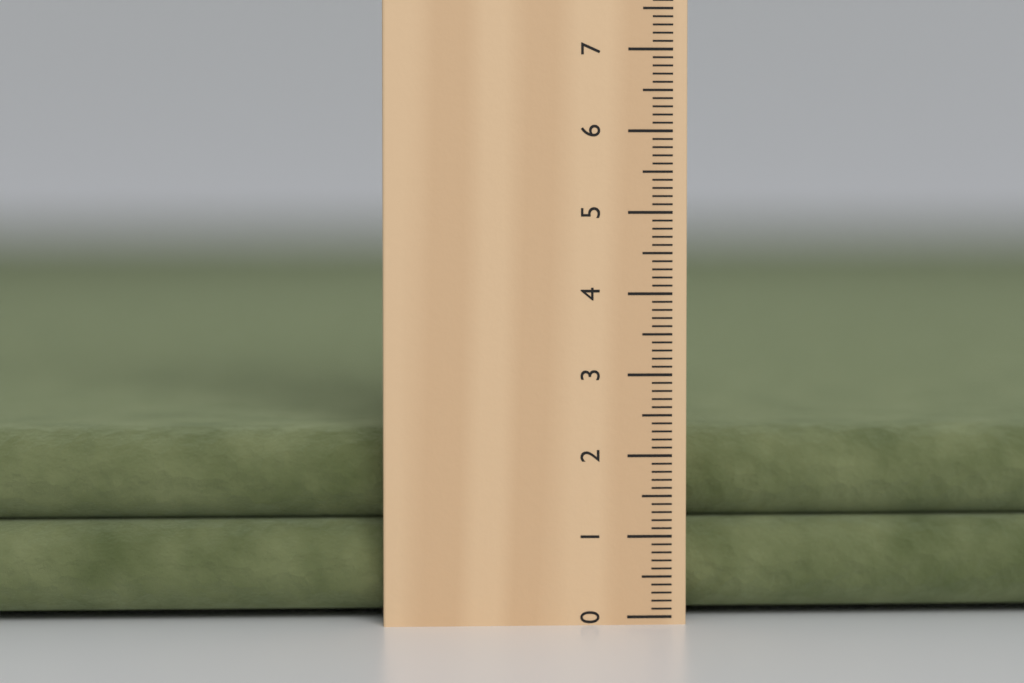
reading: 2.3 cm
